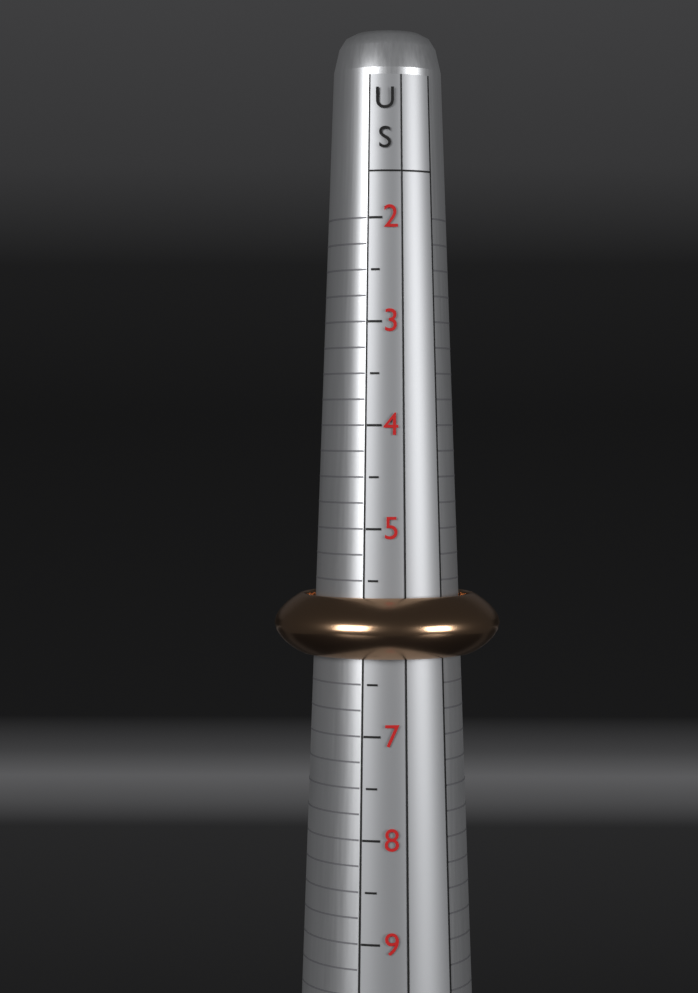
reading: 6.25 US
